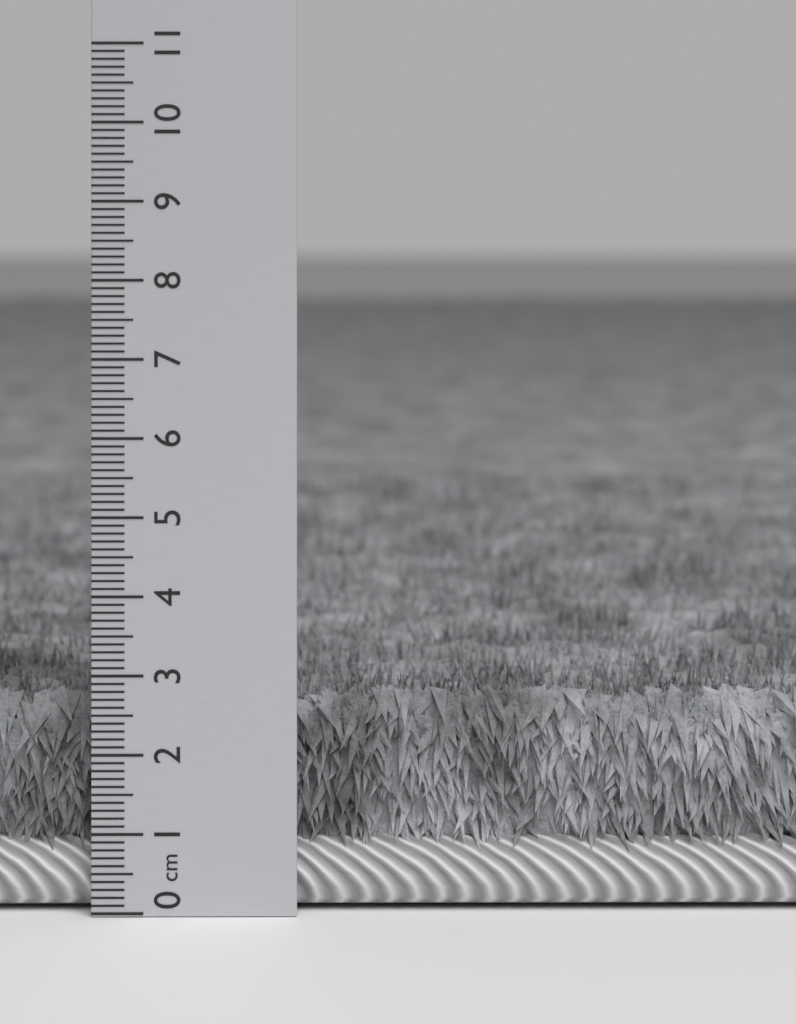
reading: 2.8 cm
